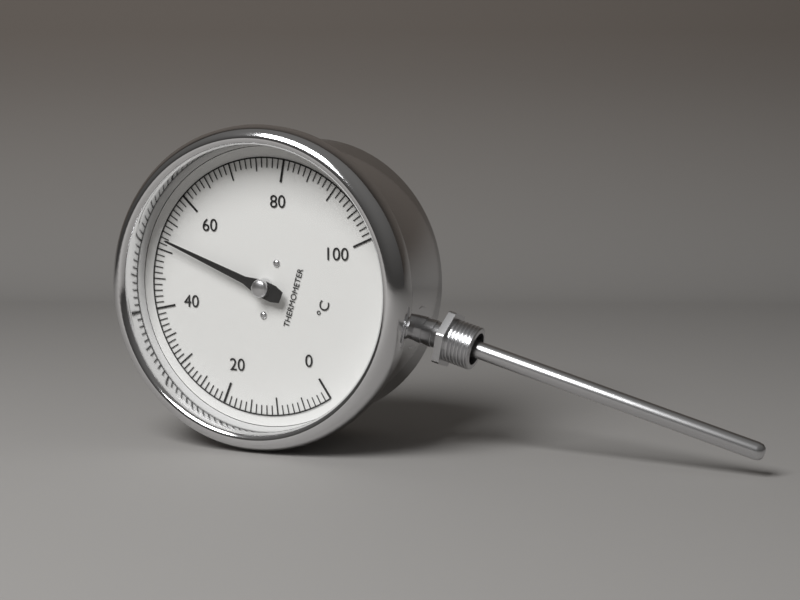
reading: 52 °C
